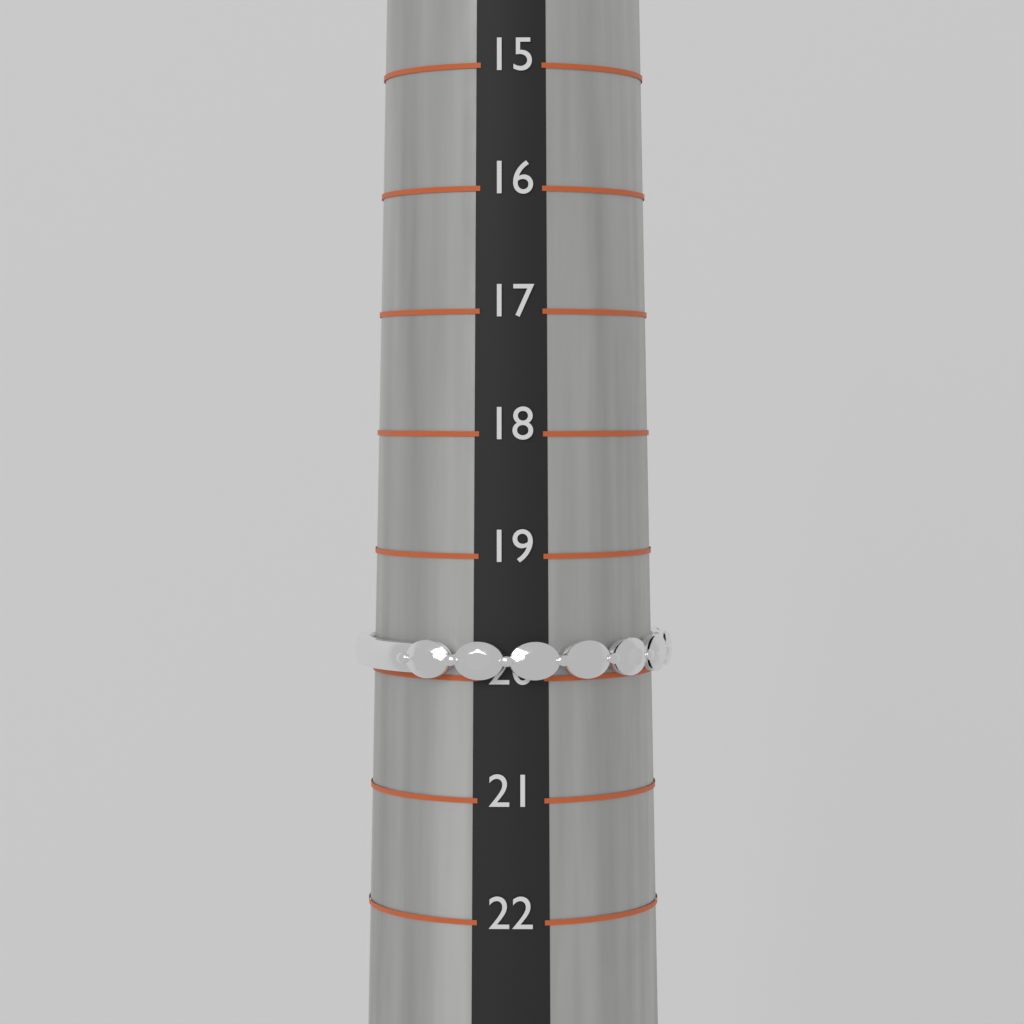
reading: 20 (no unit)
